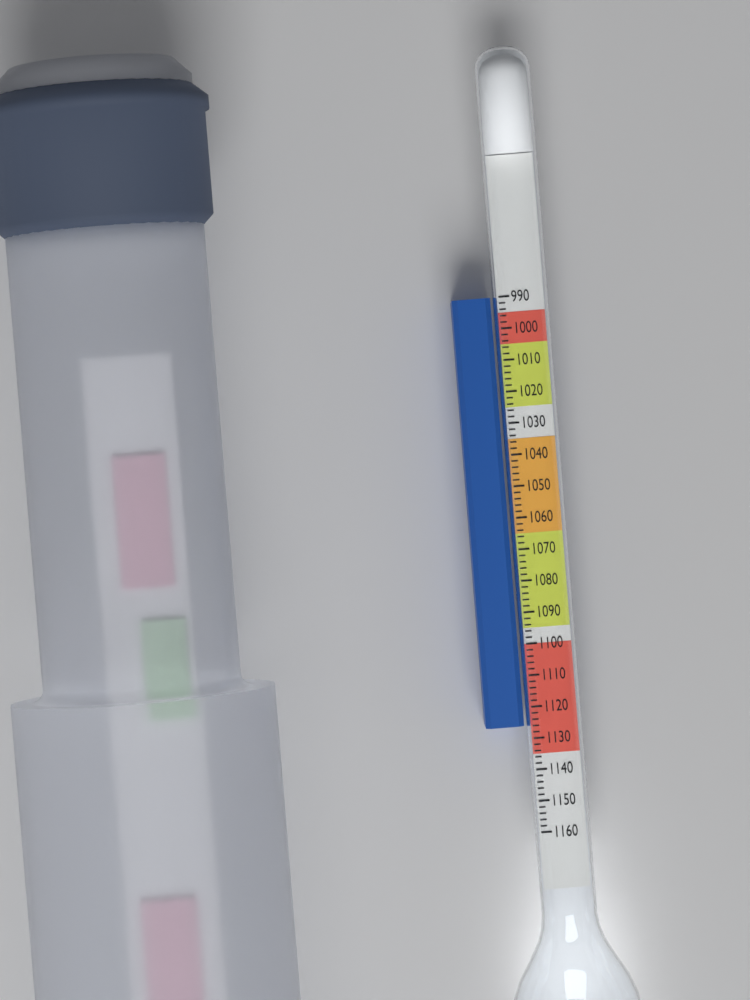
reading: 1126 (no unit)
